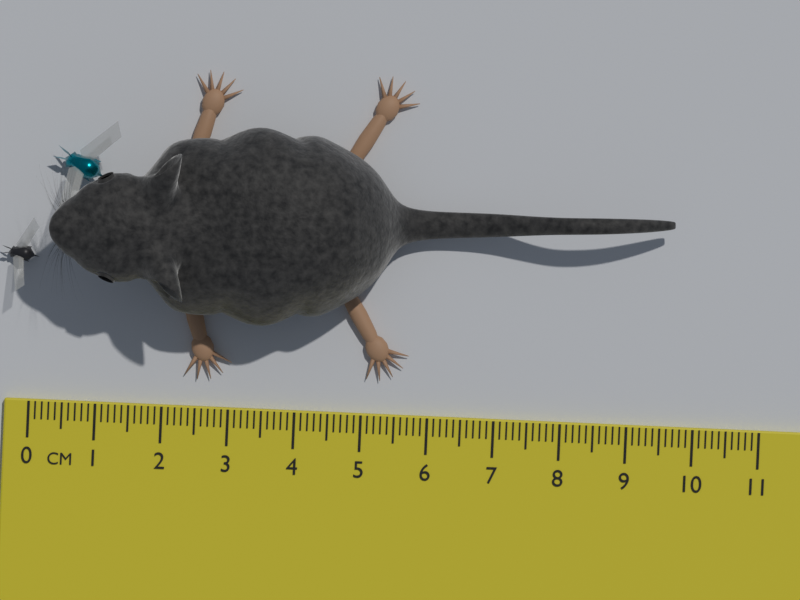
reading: 9.6 cm
